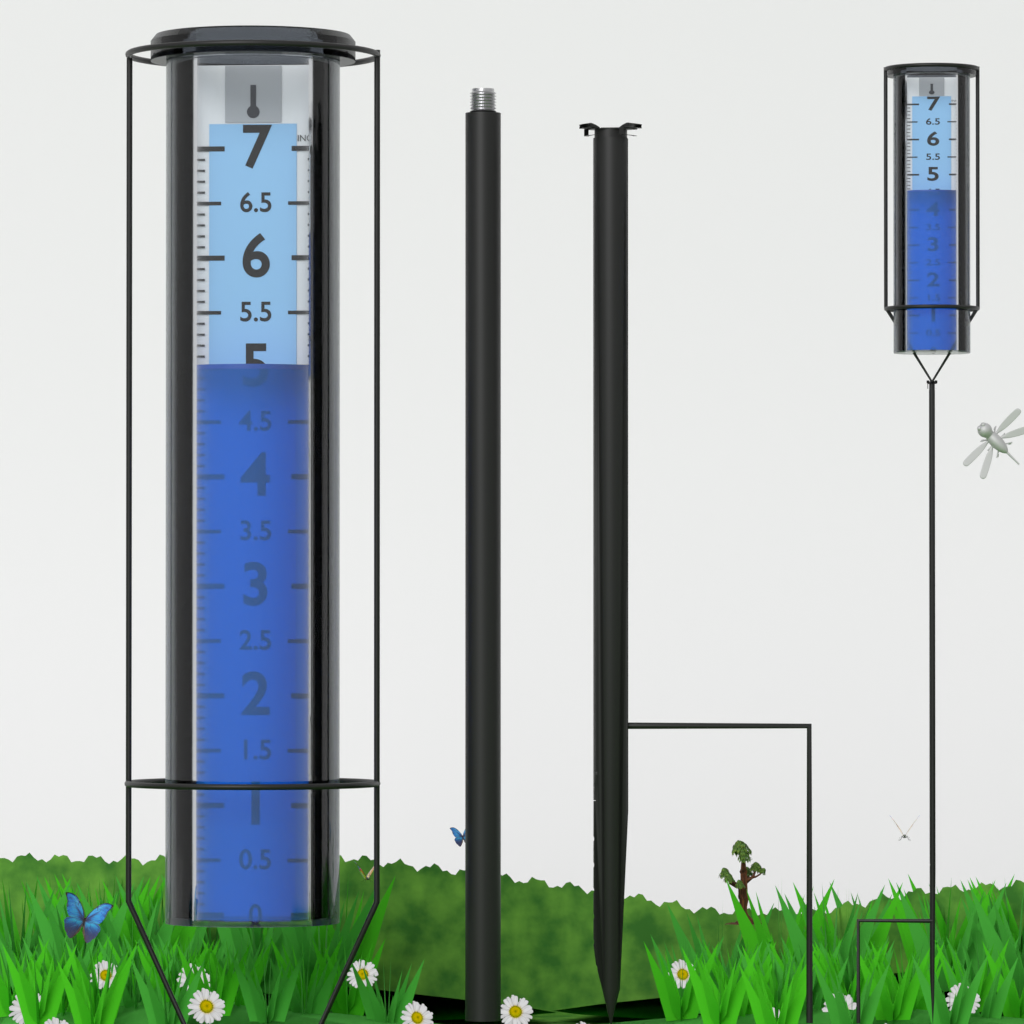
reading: 5.0 in
